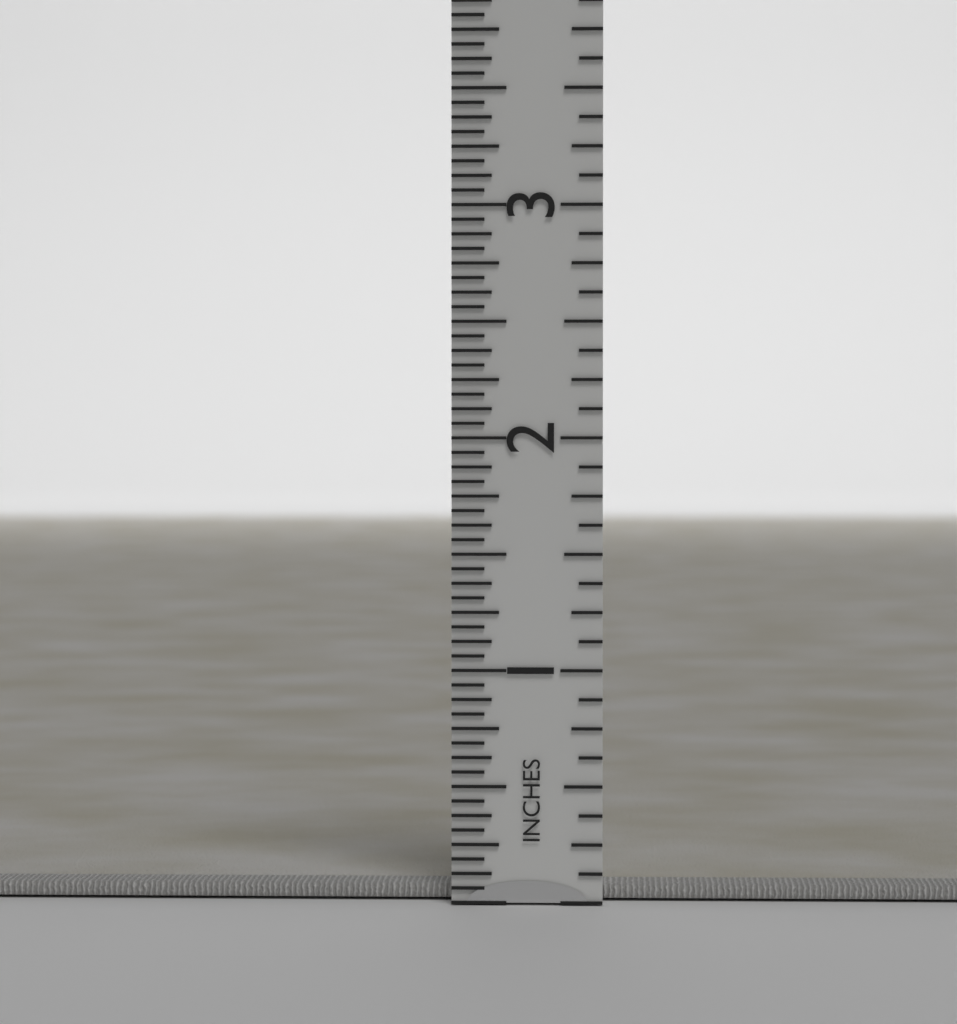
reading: 0.0625 in
